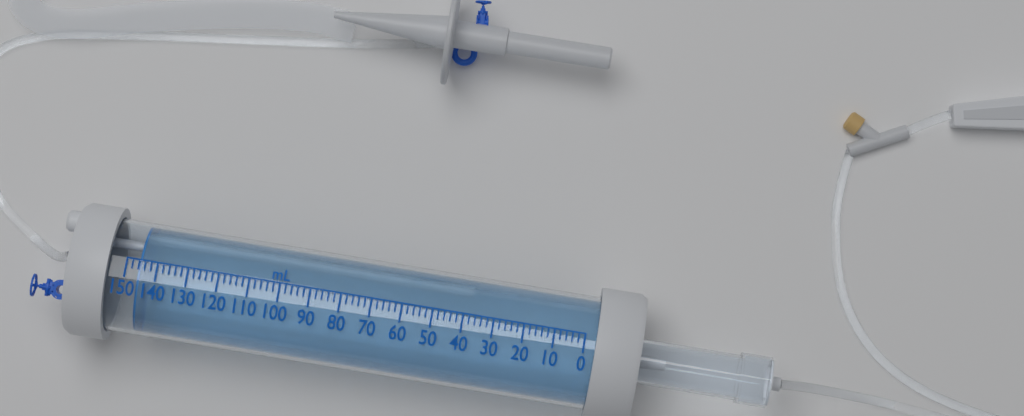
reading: 146 mL
